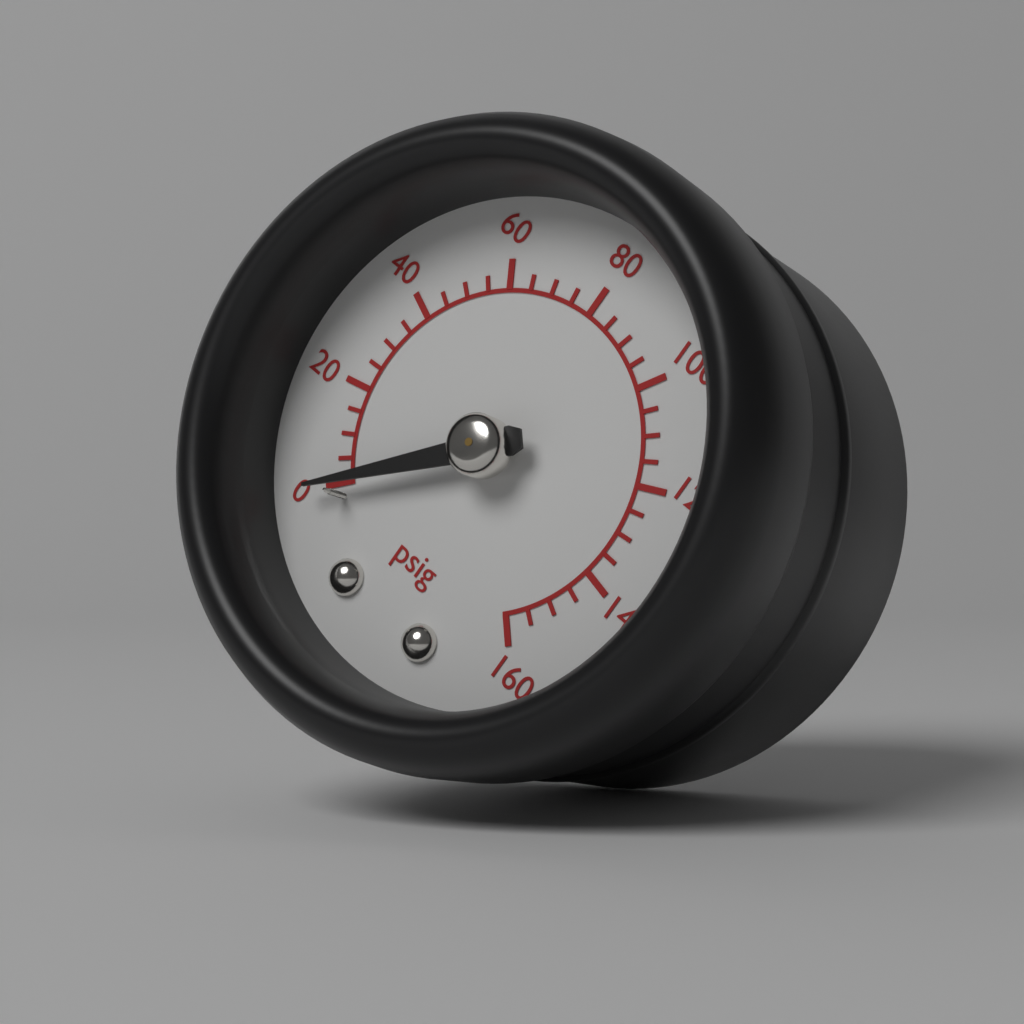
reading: 0 psig
